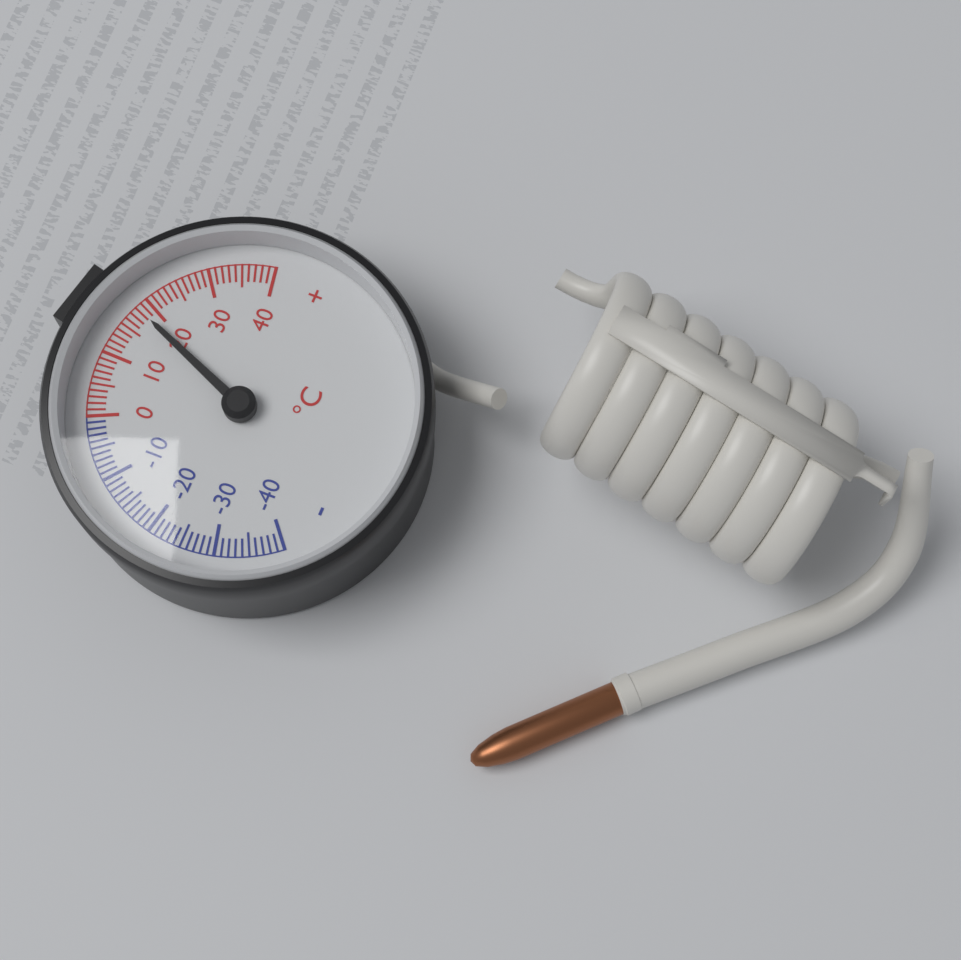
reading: 18 °C
